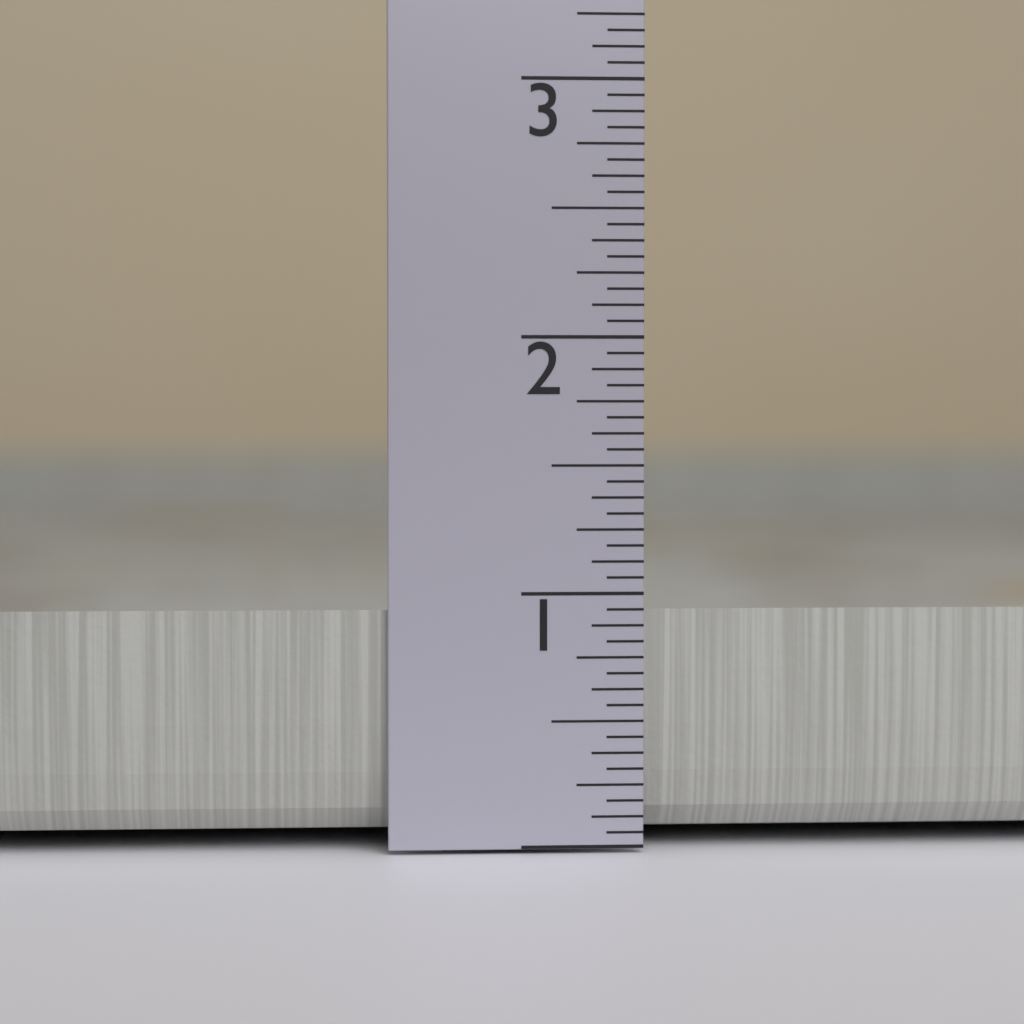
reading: 0.9375 in
